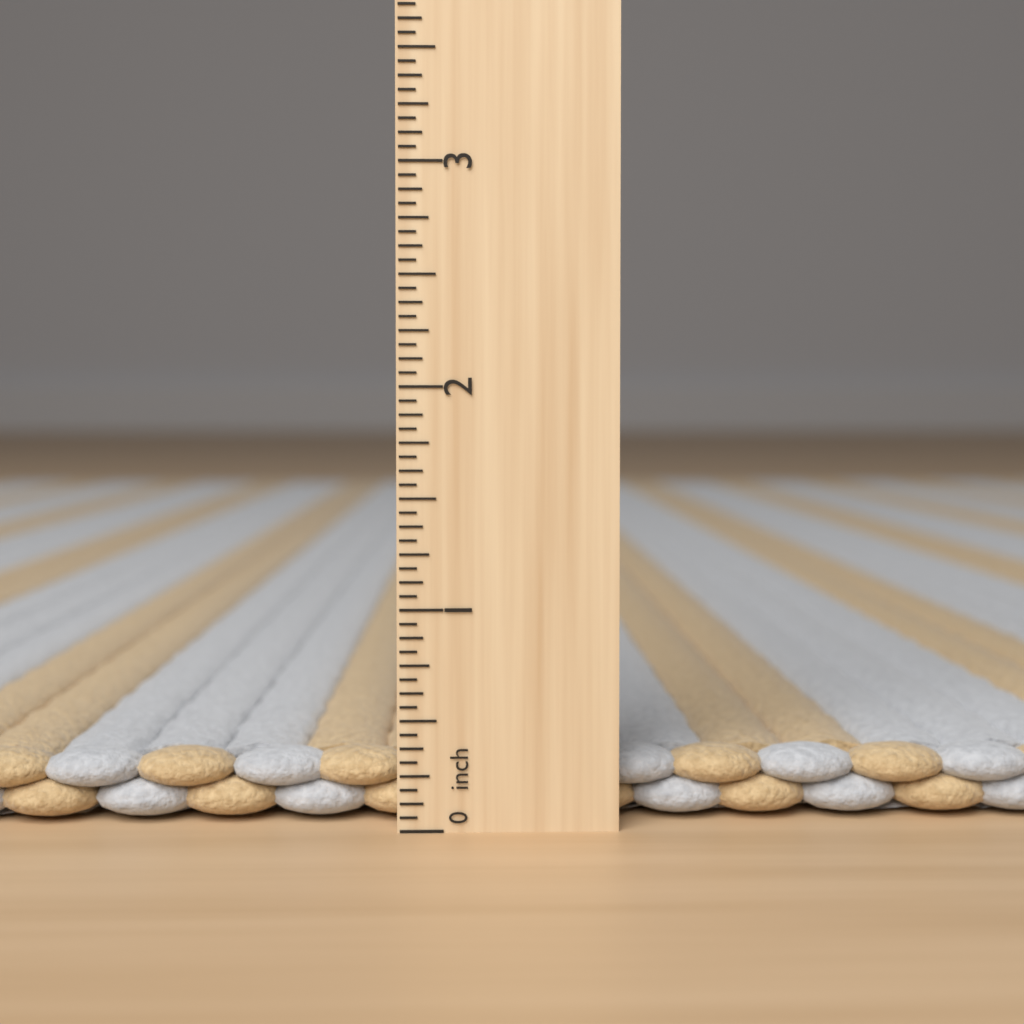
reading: 0.3125 inch
